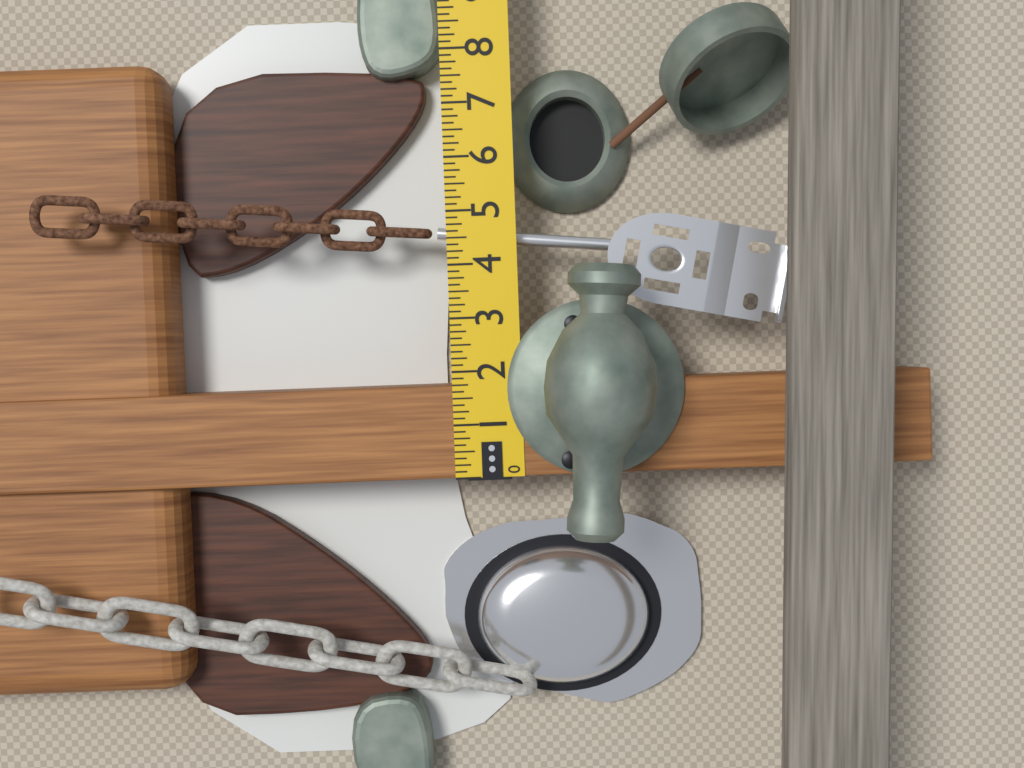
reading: 1.750 in
